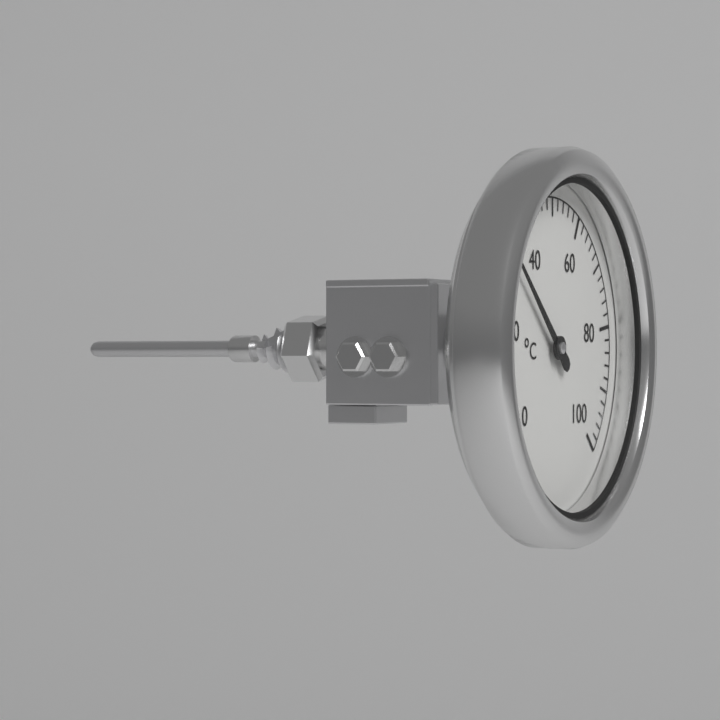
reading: 32 °C
